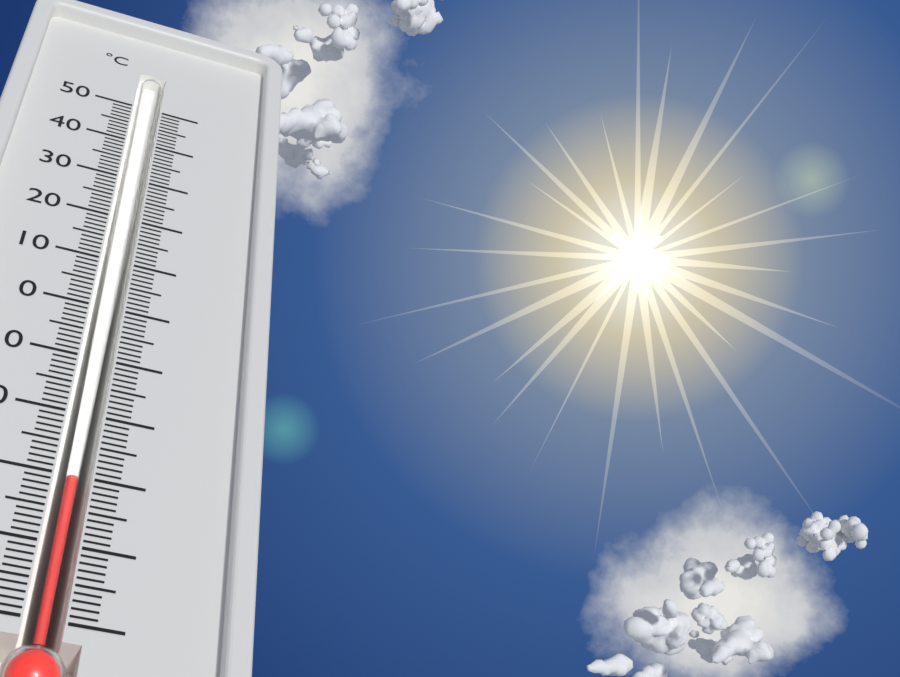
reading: -30 °C
